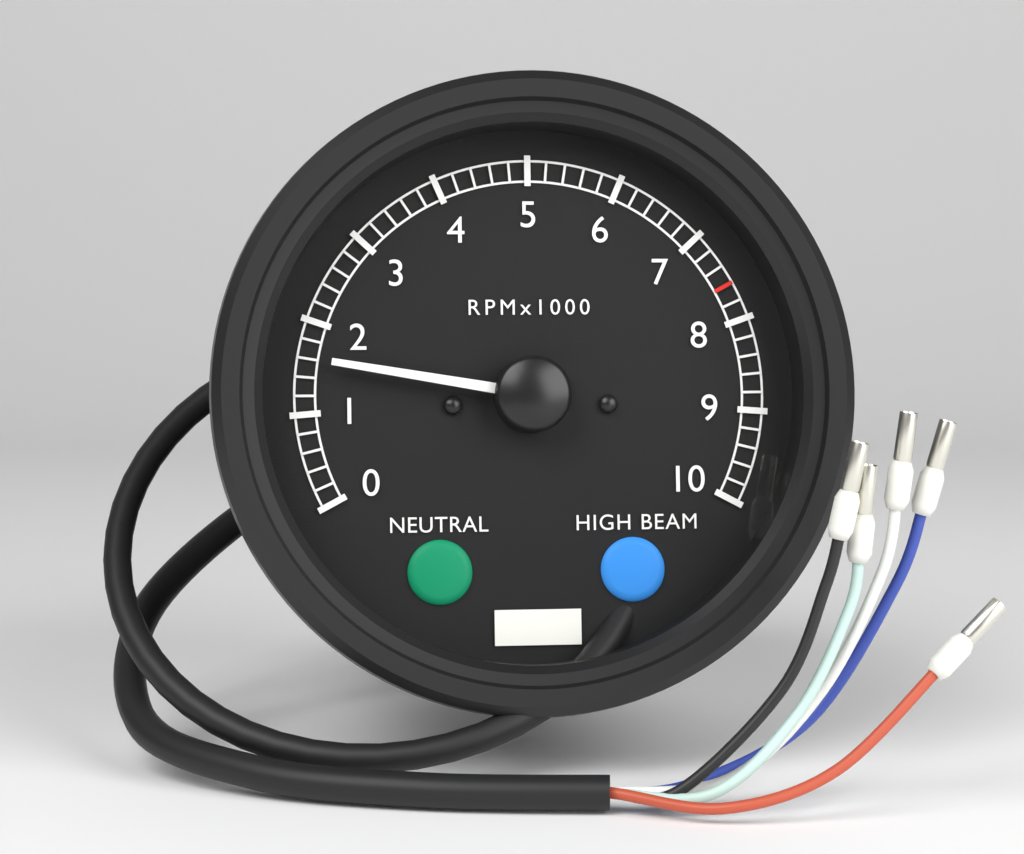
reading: 1600 RPM
